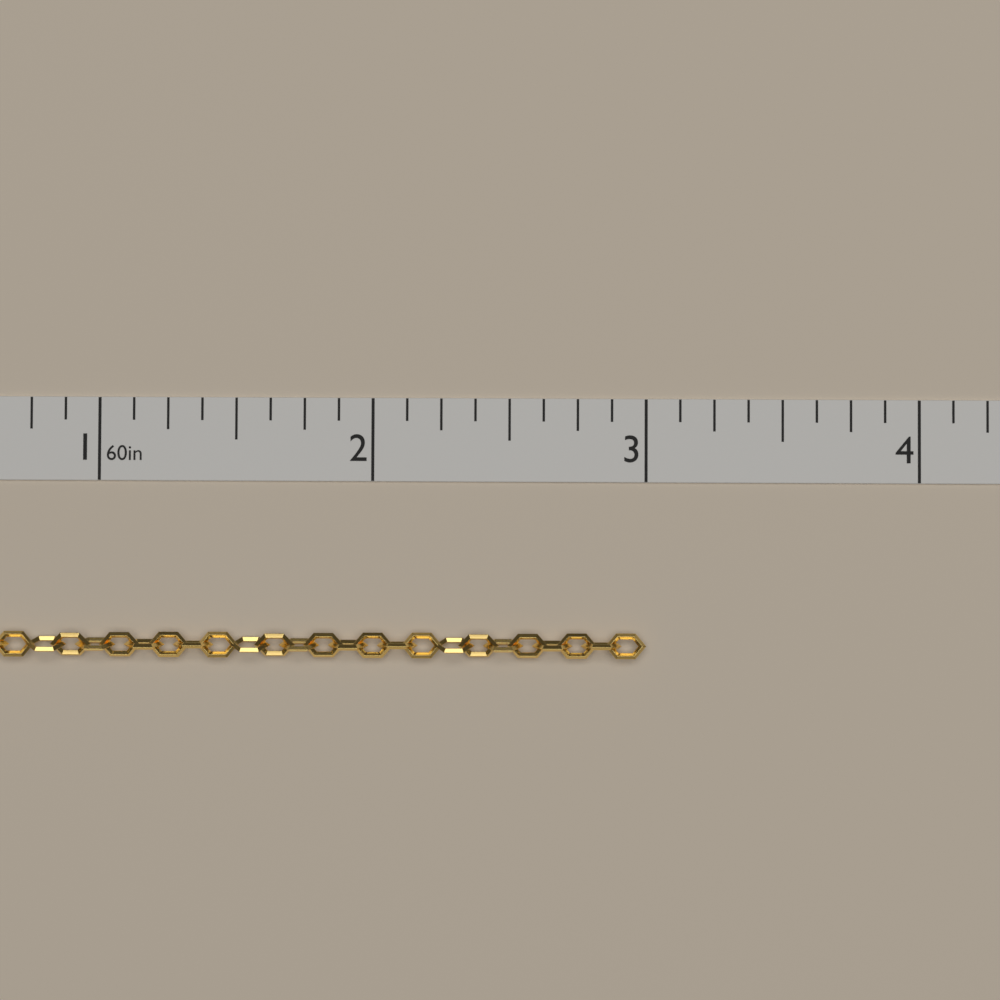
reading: 3.000 in
